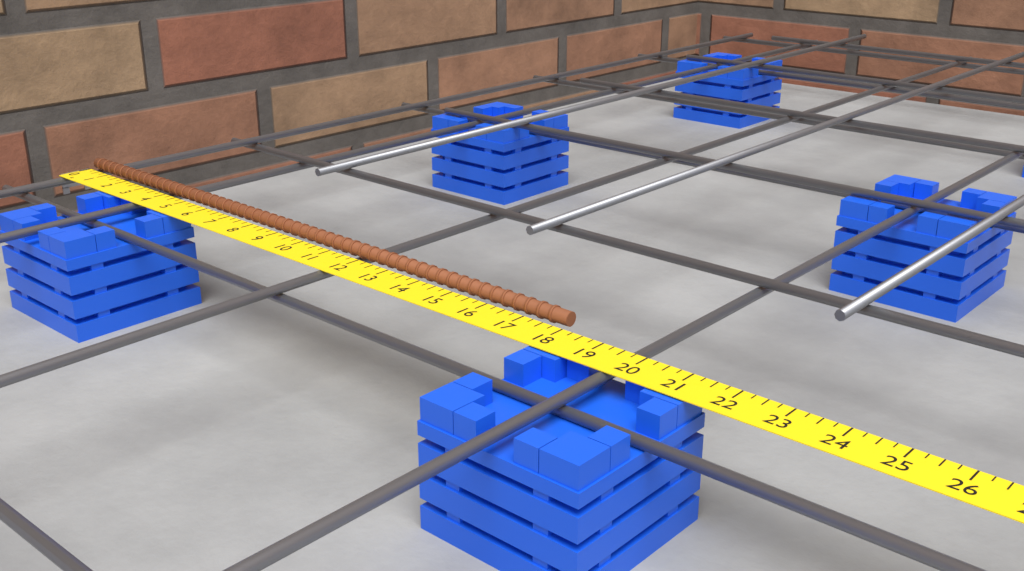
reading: 18.00 in
